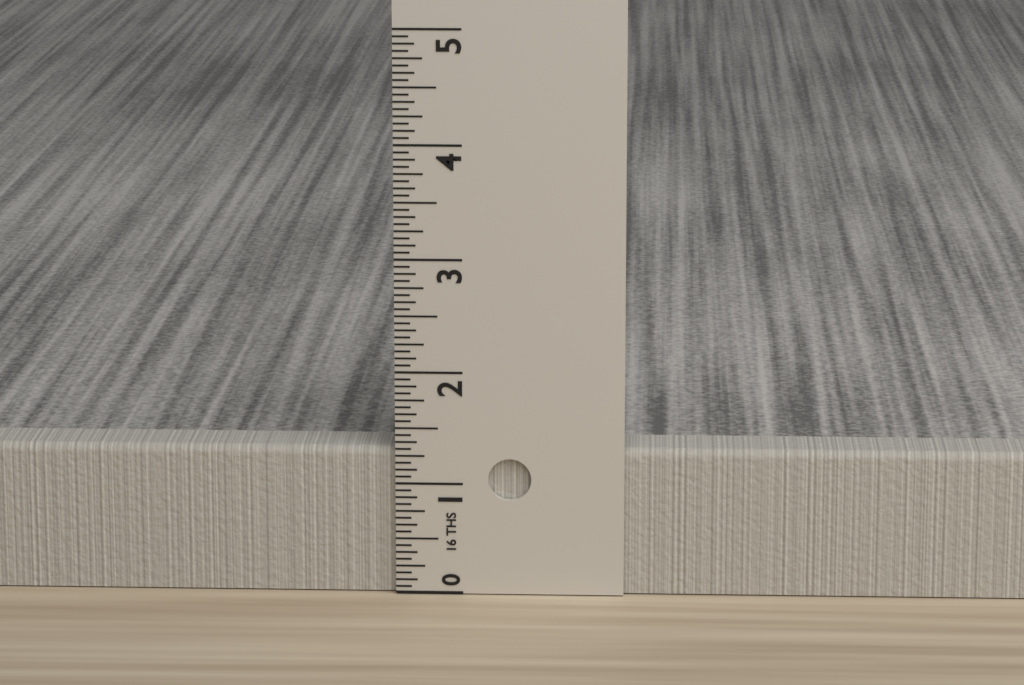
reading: 1.3125 in
